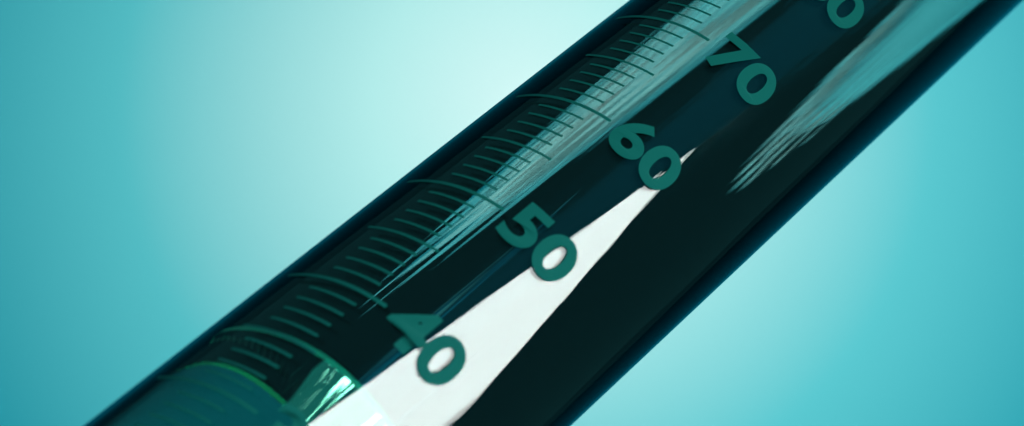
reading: 36 ml
